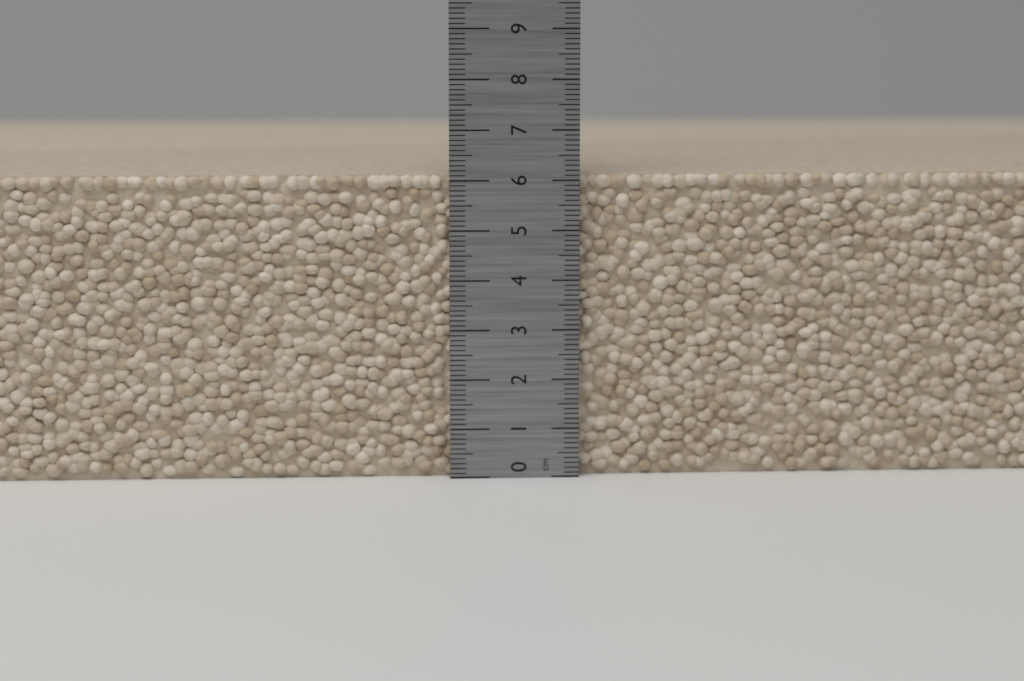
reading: 6.1 cm
